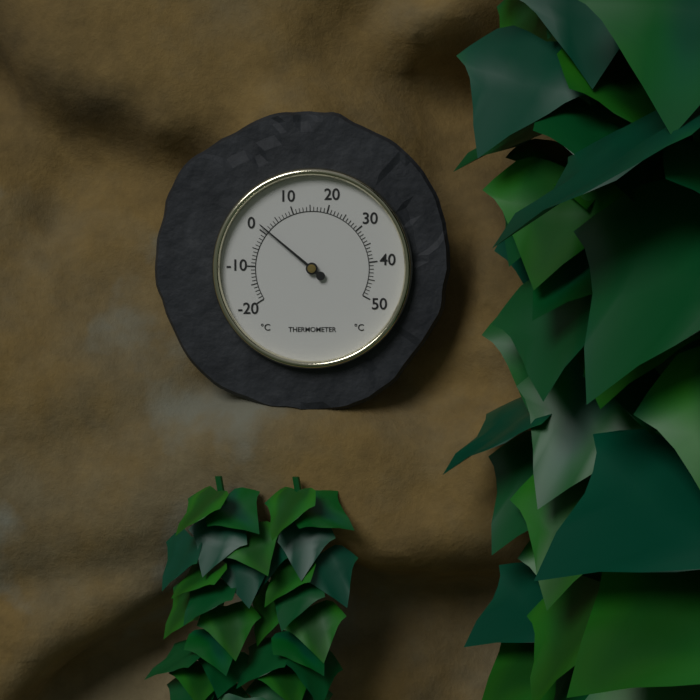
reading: 1 °C
